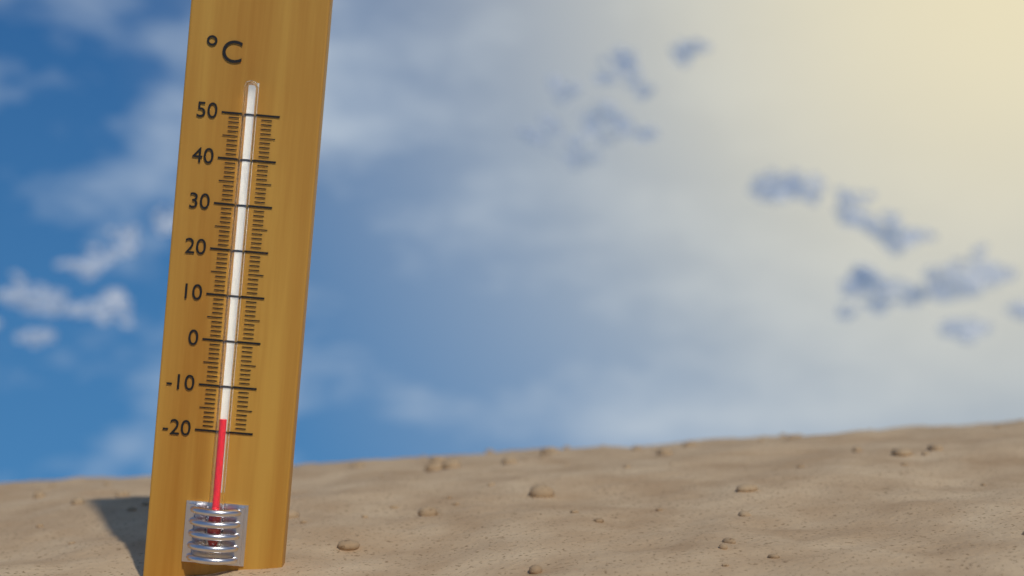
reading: -17 °C
